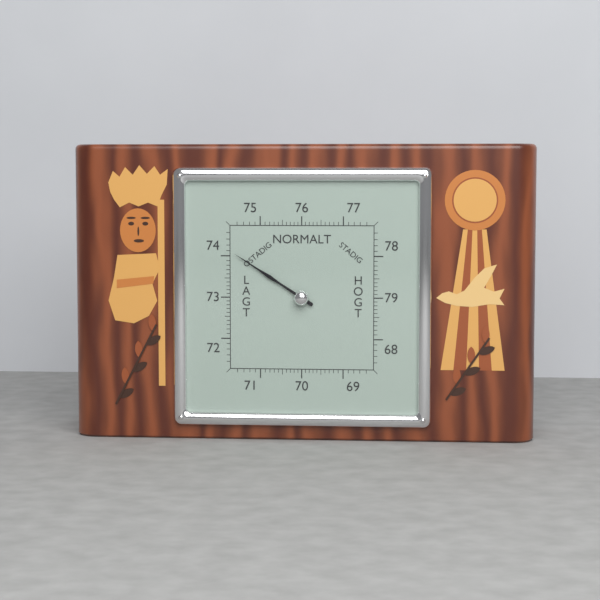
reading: 74.1 (no unit)
